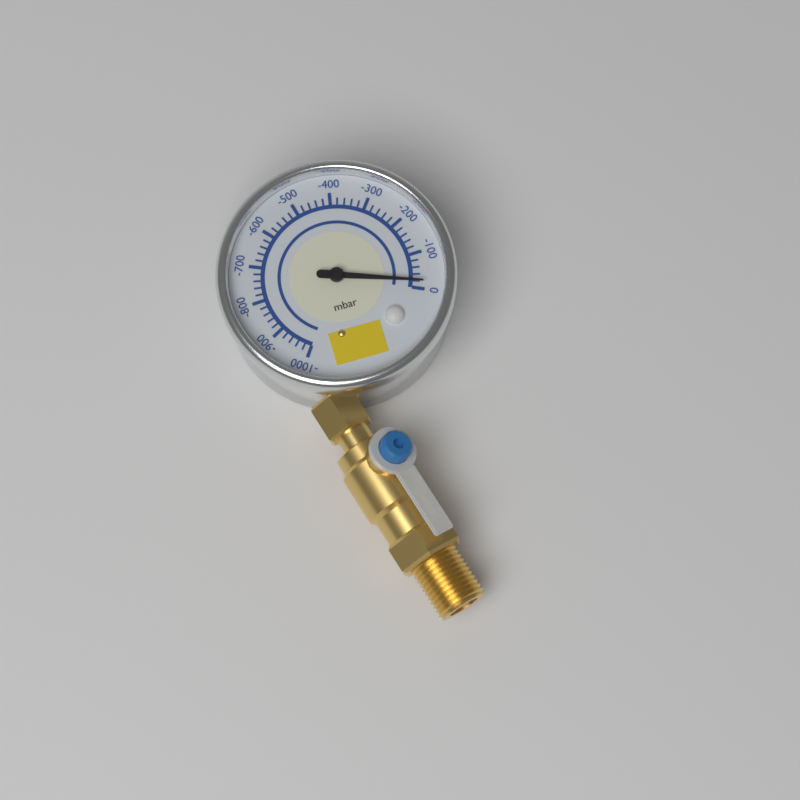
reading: -20 mbar
